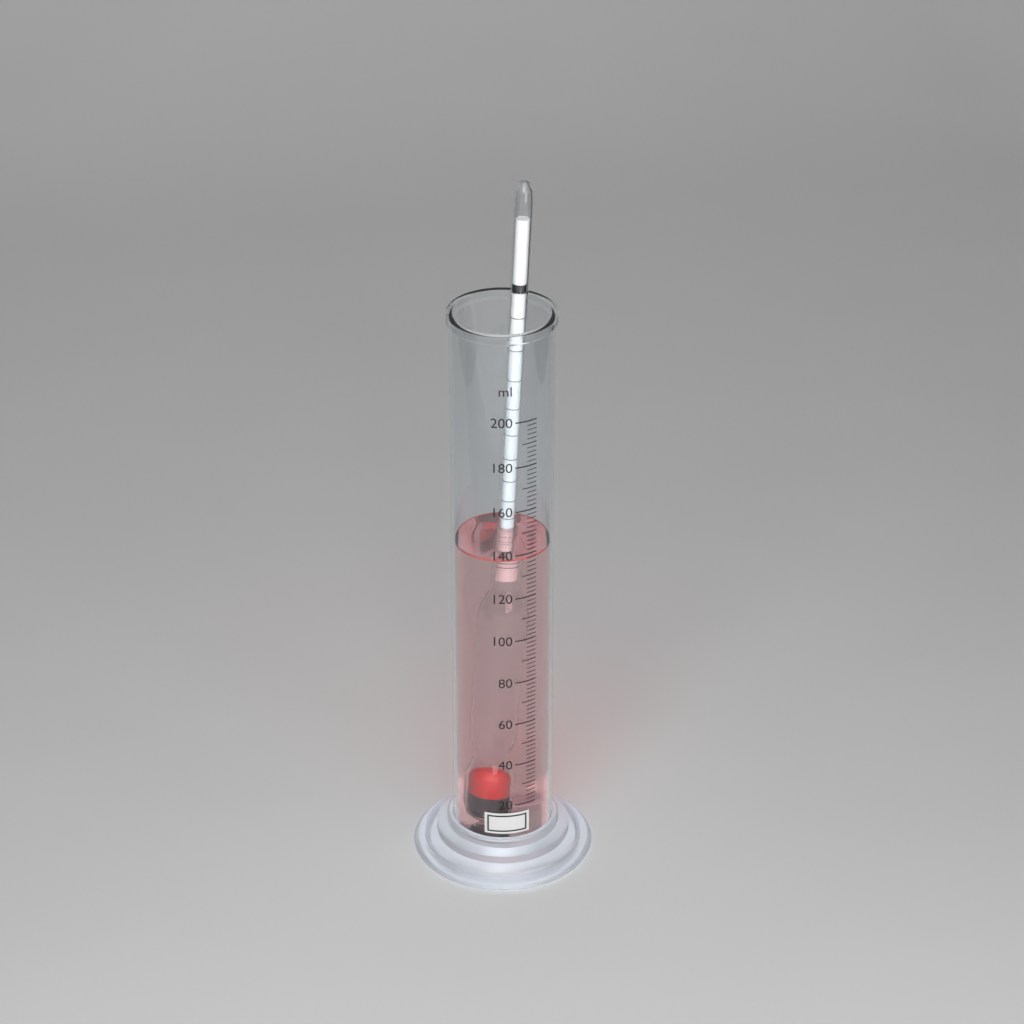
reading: 138 ml
